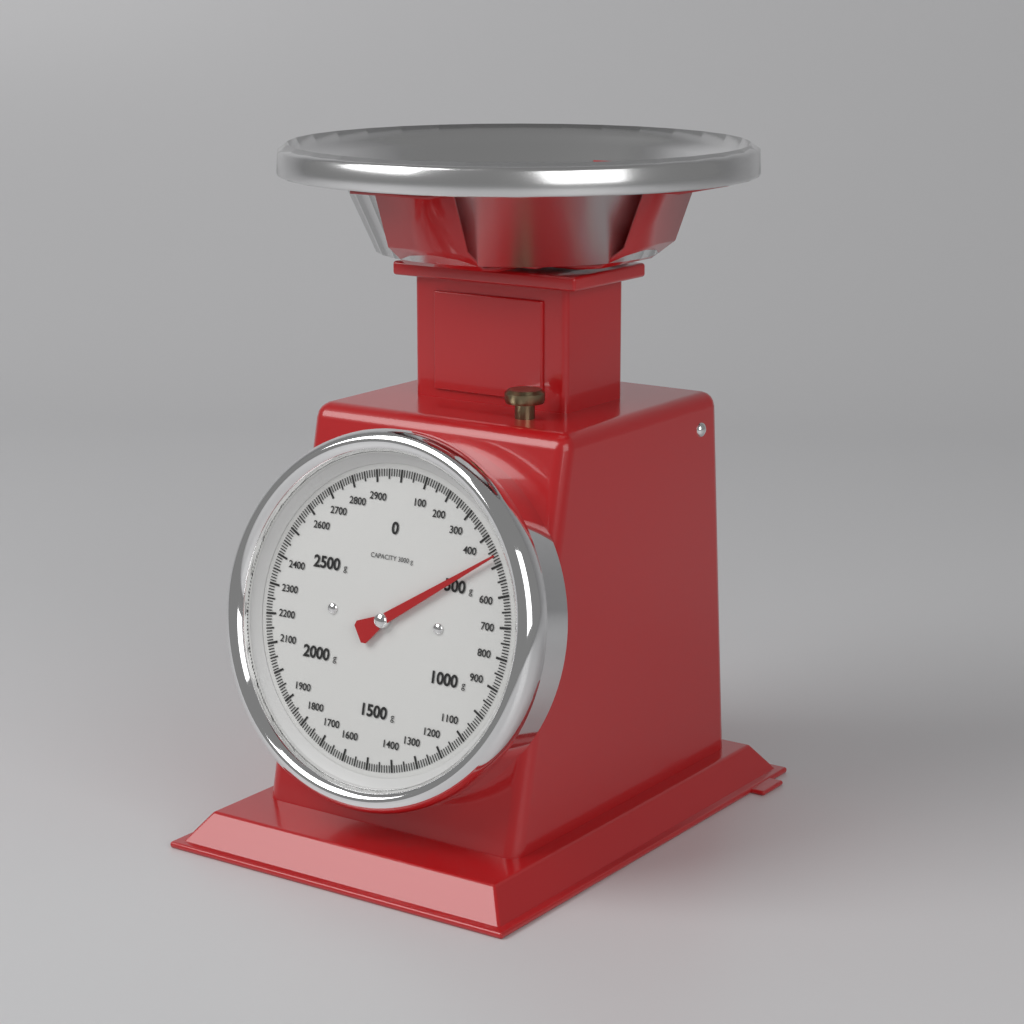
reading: 470 g
